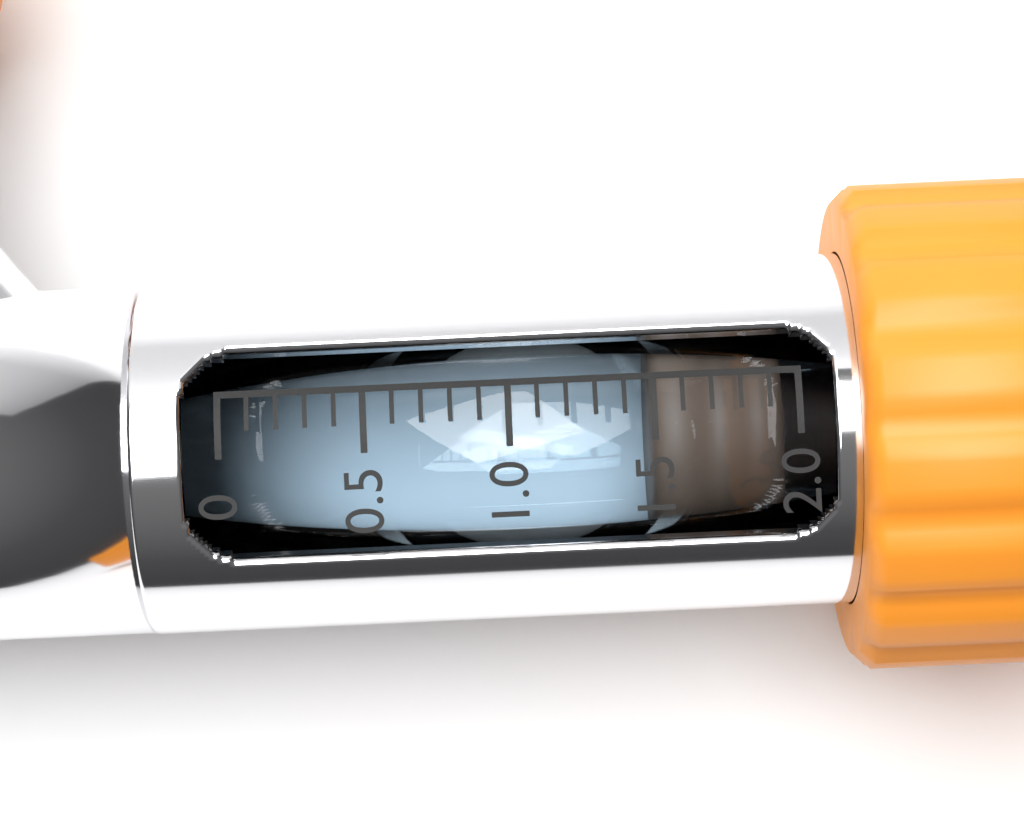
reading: 1.5 (no unit)
